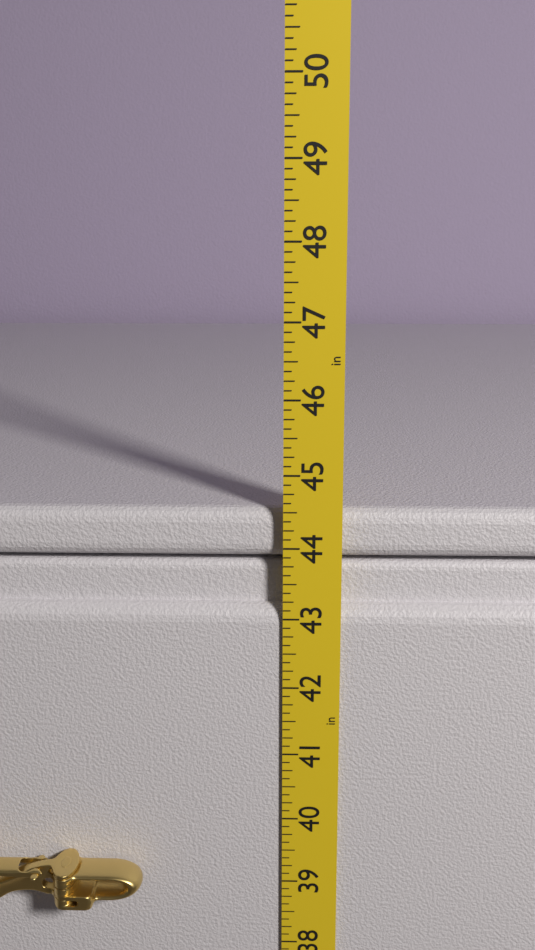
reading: 44.500 in
